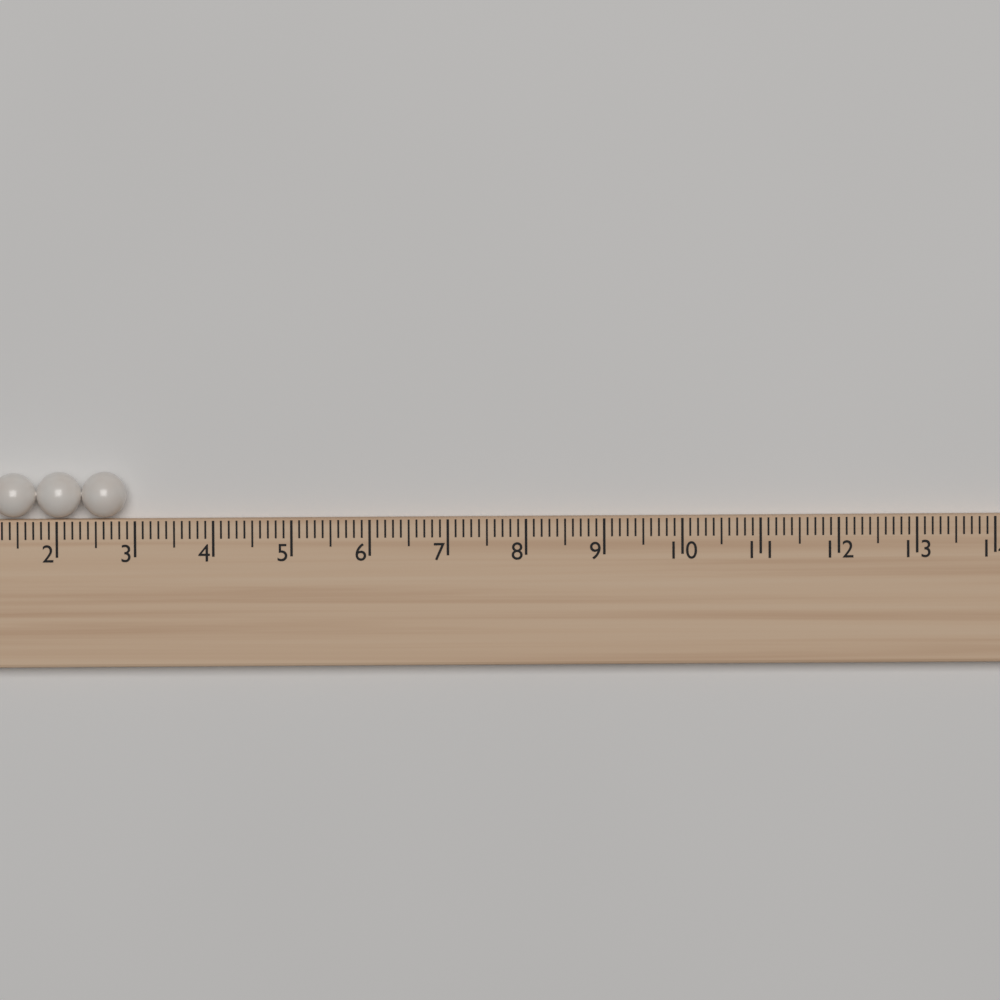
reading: 2.9 (no unit)
